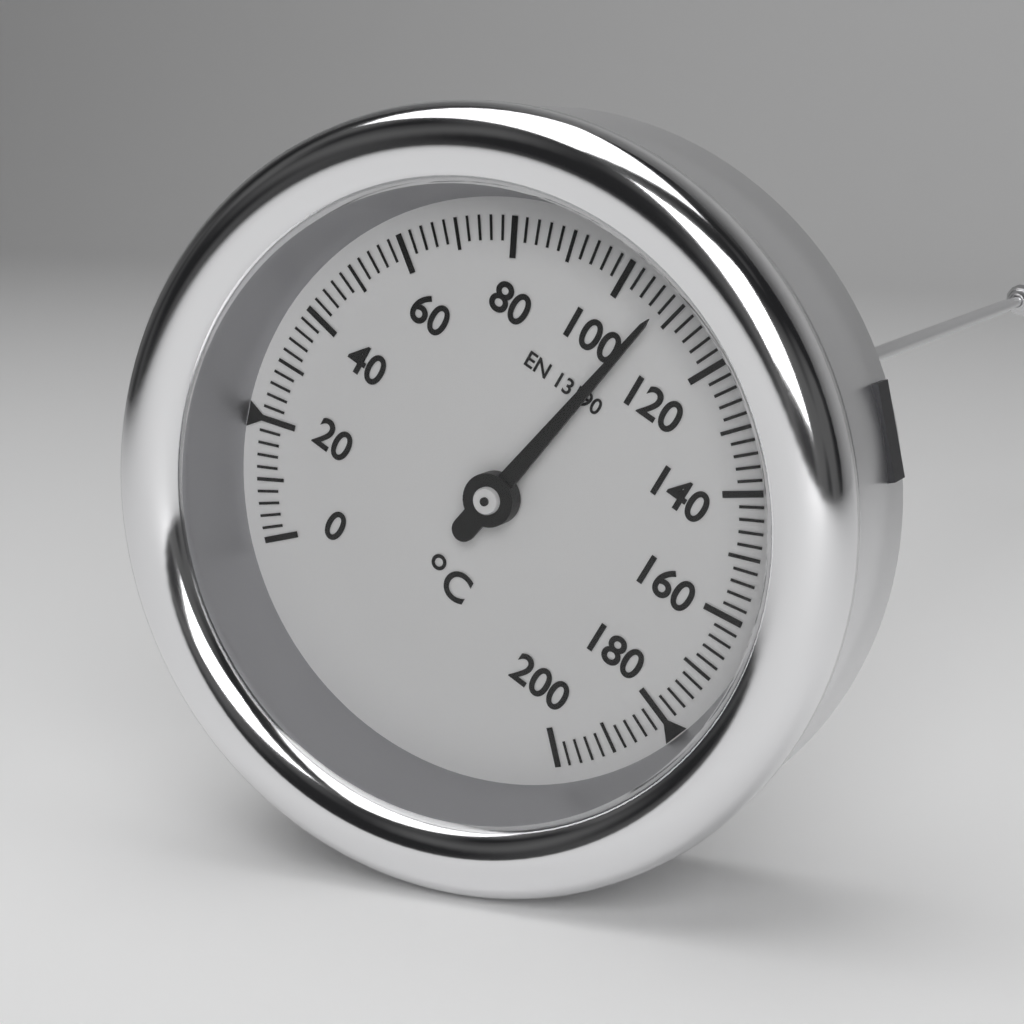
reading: 108 °C
